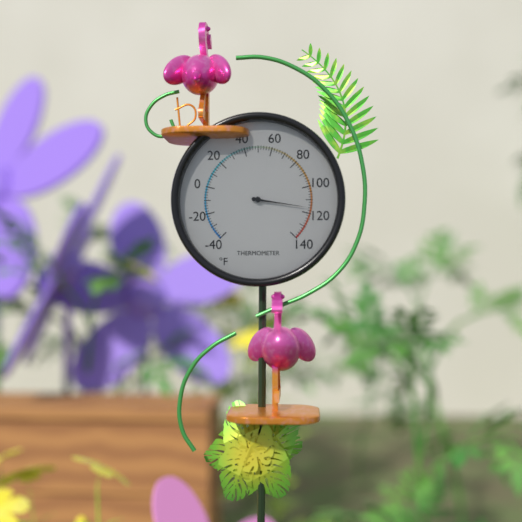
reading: 116 °F
